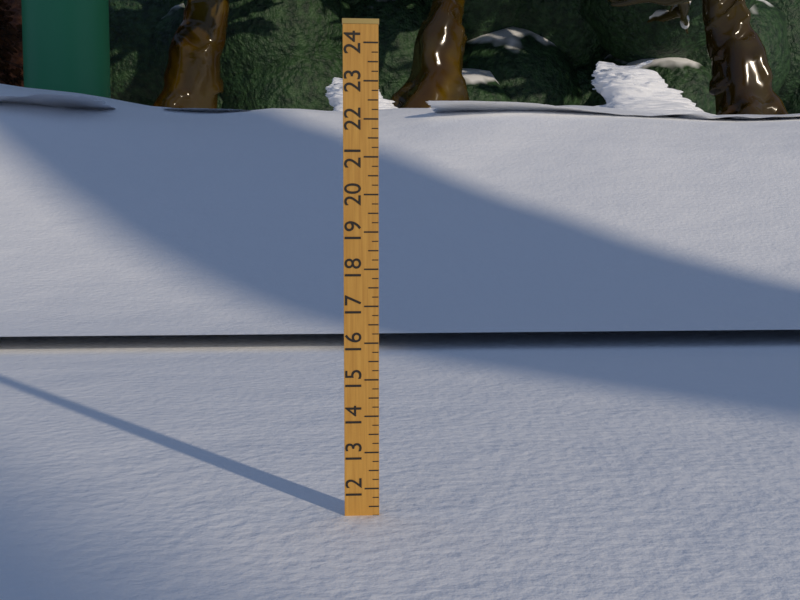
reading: 11.25 (no unit)
